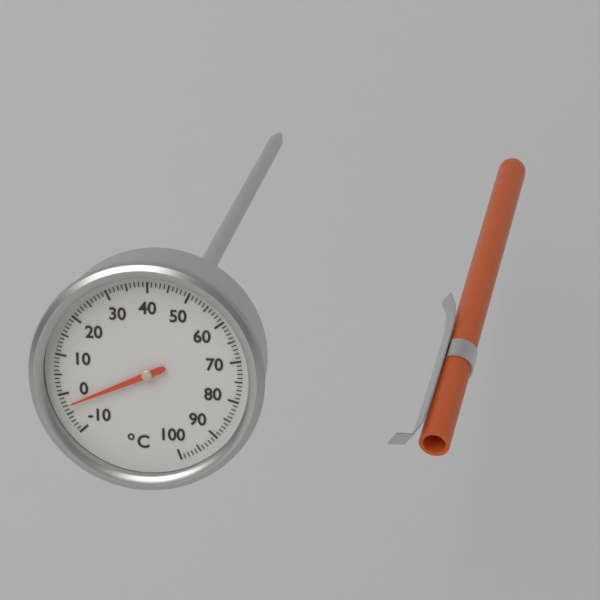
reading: -3 °C
